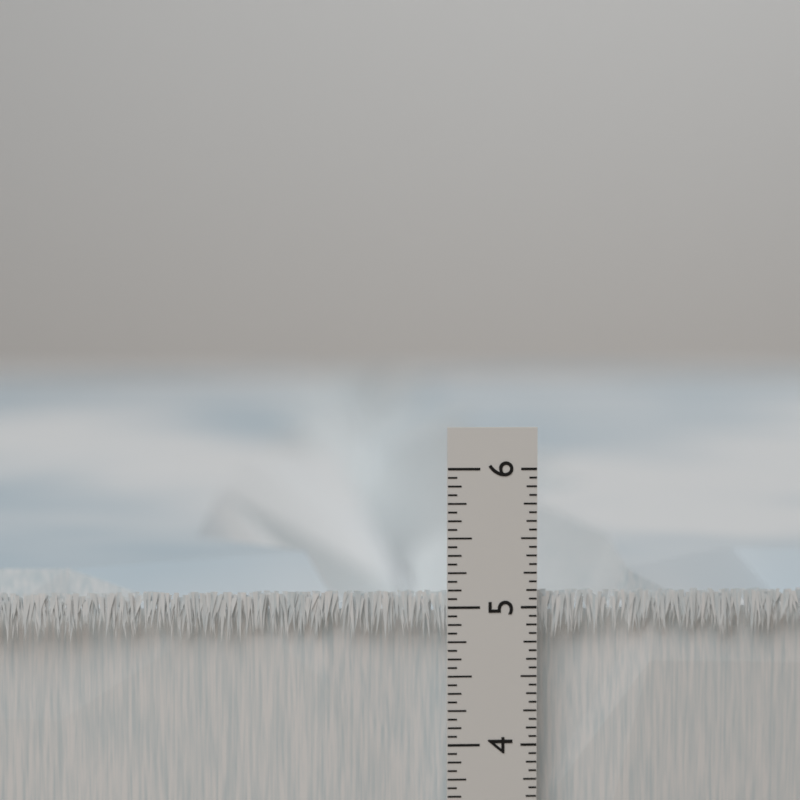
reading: 5.1250 in
